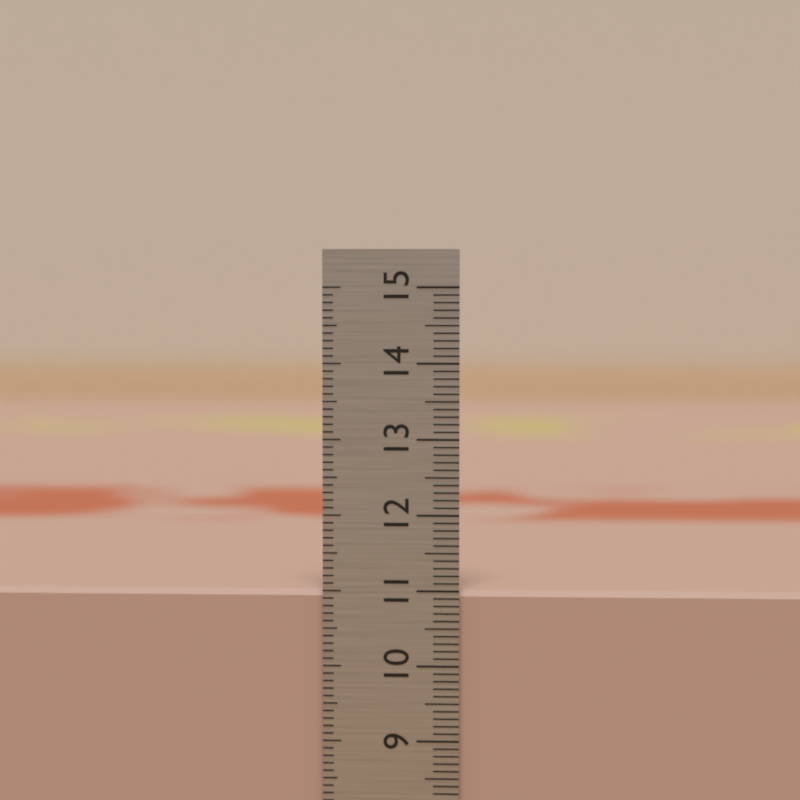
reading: 11.0 cm
